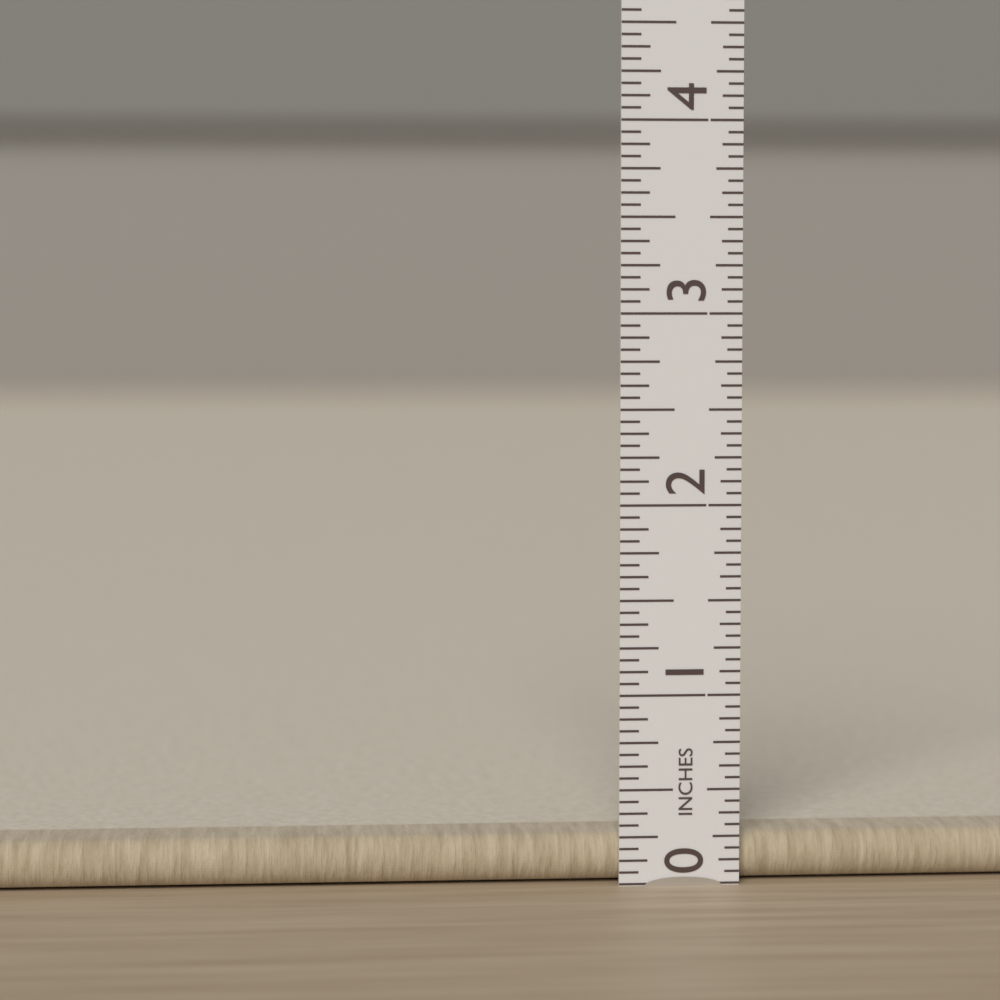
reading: 0.2500 in
